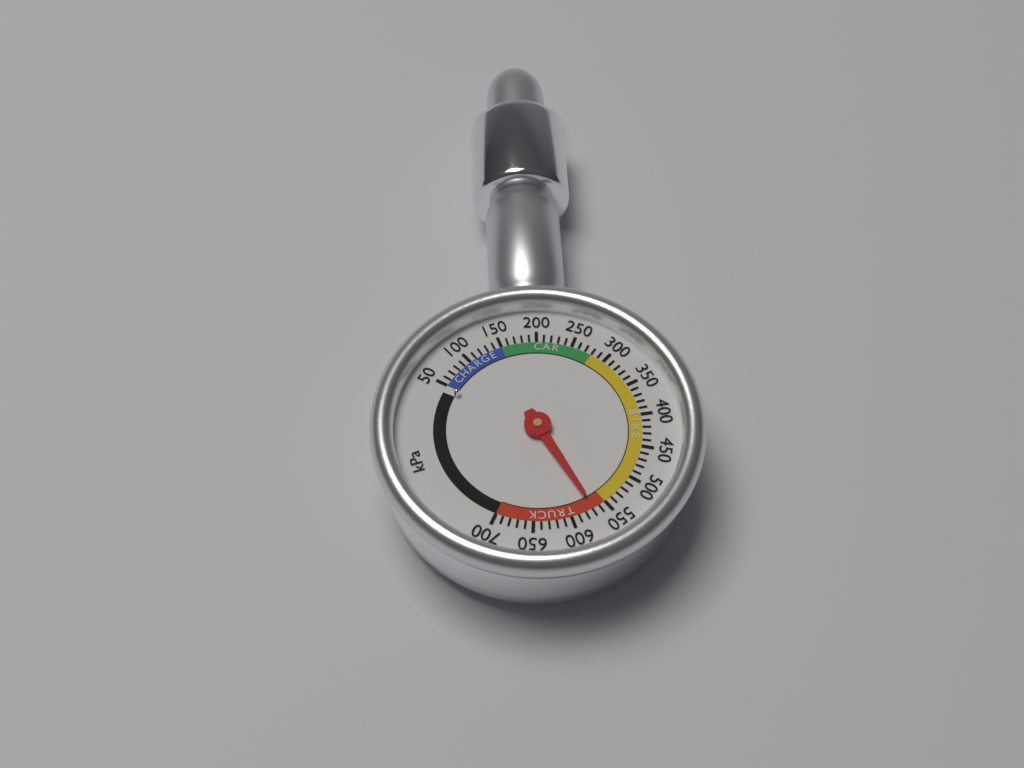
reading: 570 kPa
